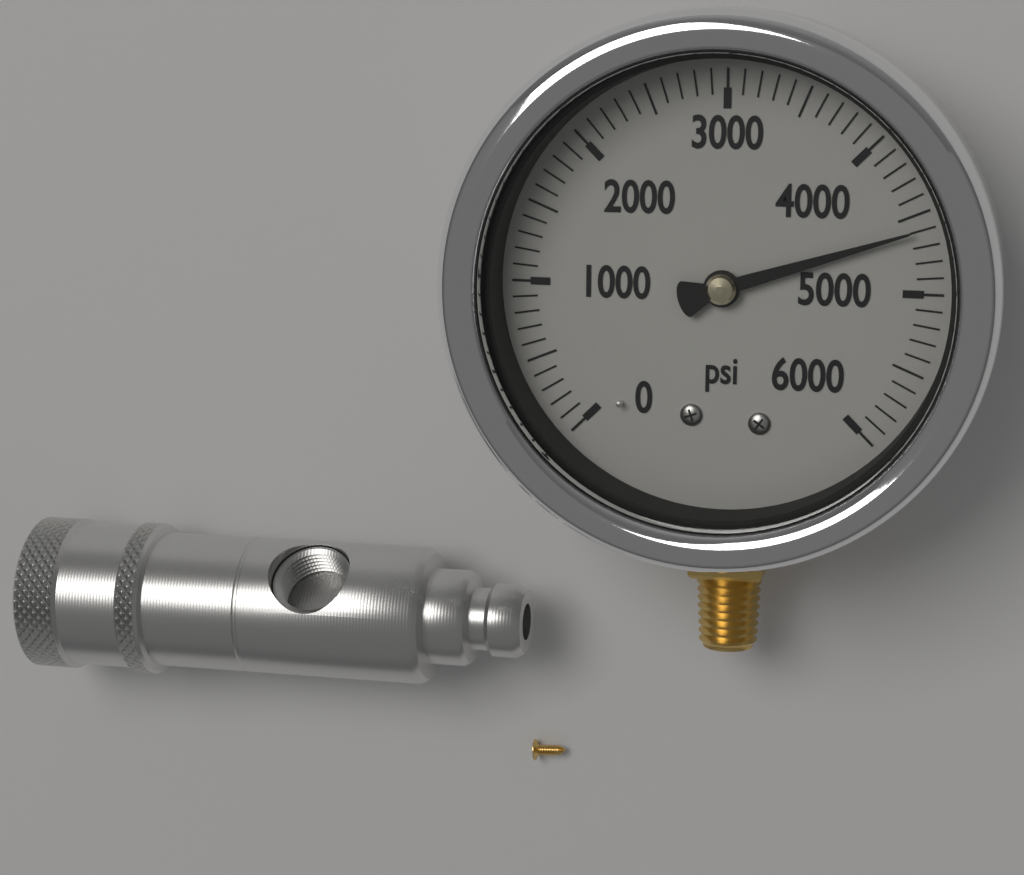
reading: 4600 psi
